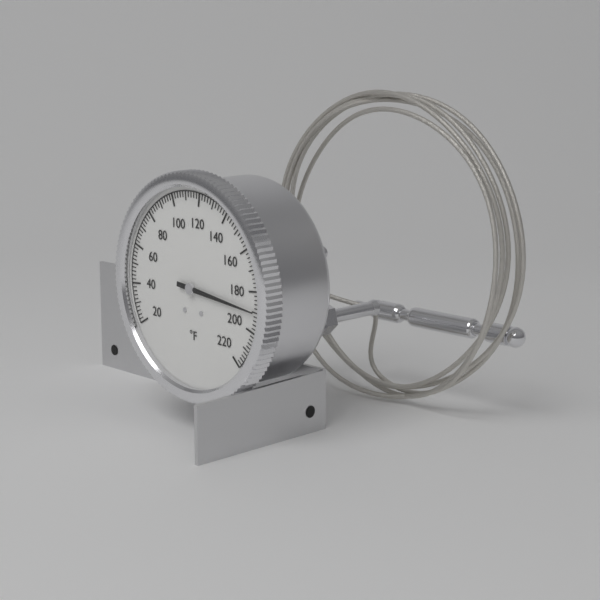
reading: 190 °F
